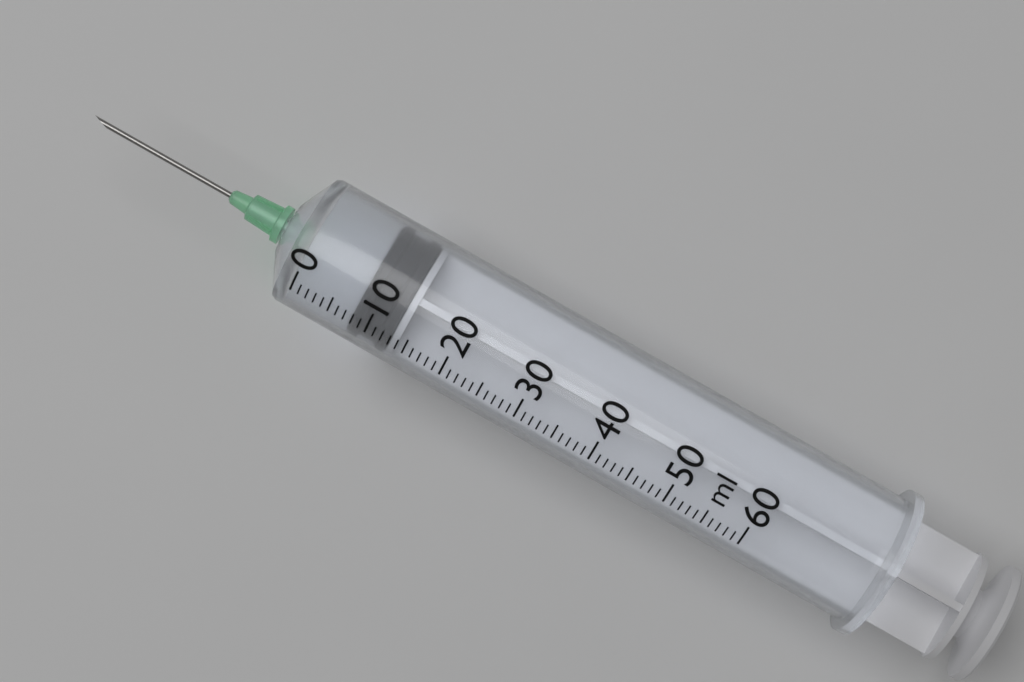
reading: 8 ml
